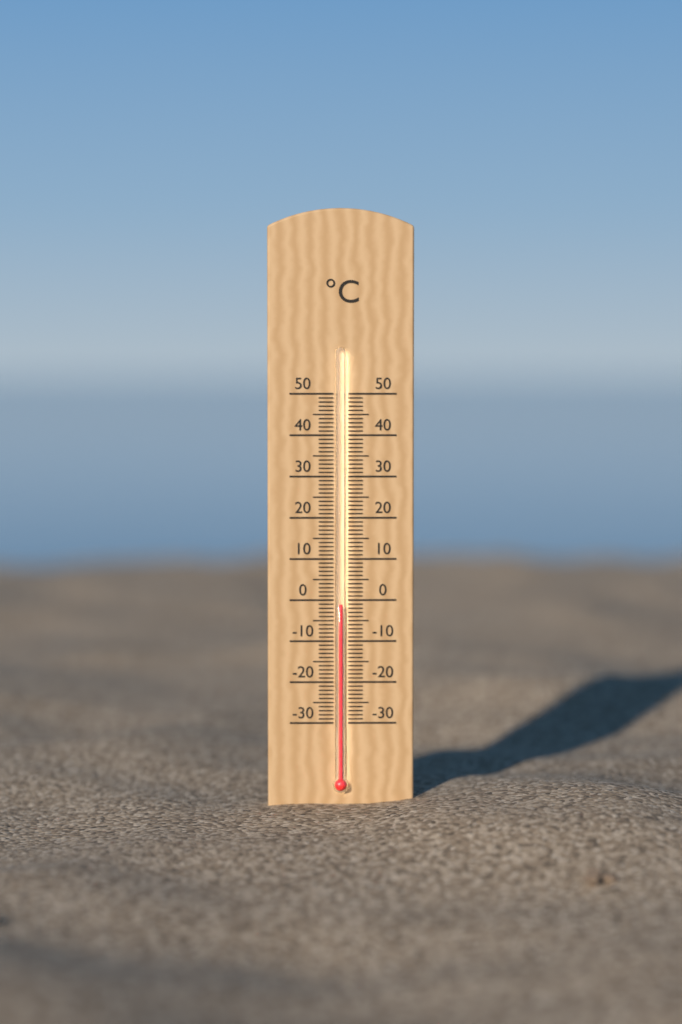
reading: -1 °C
